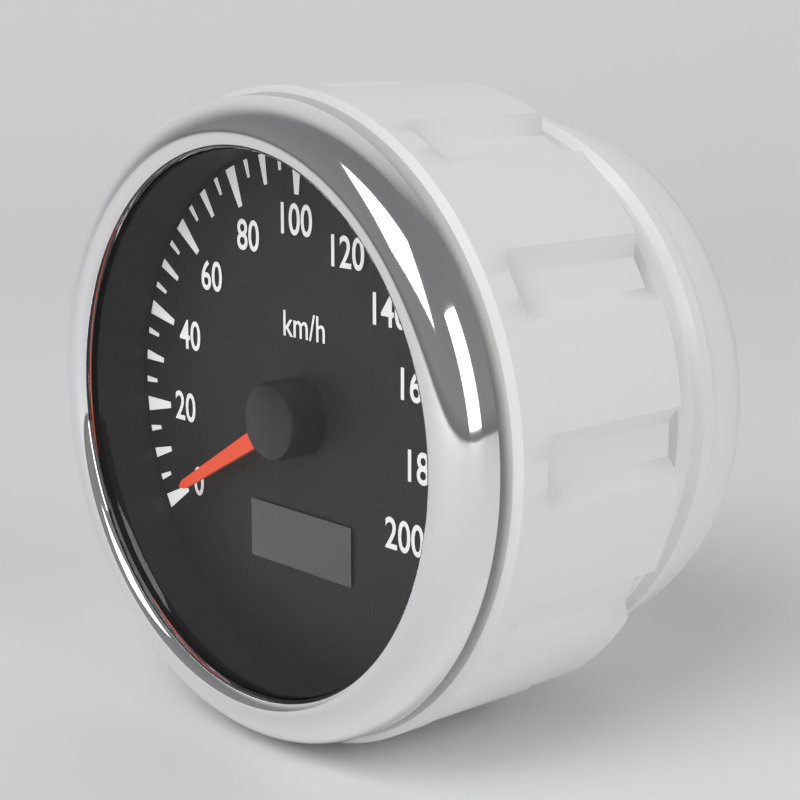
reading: 0 km/h
